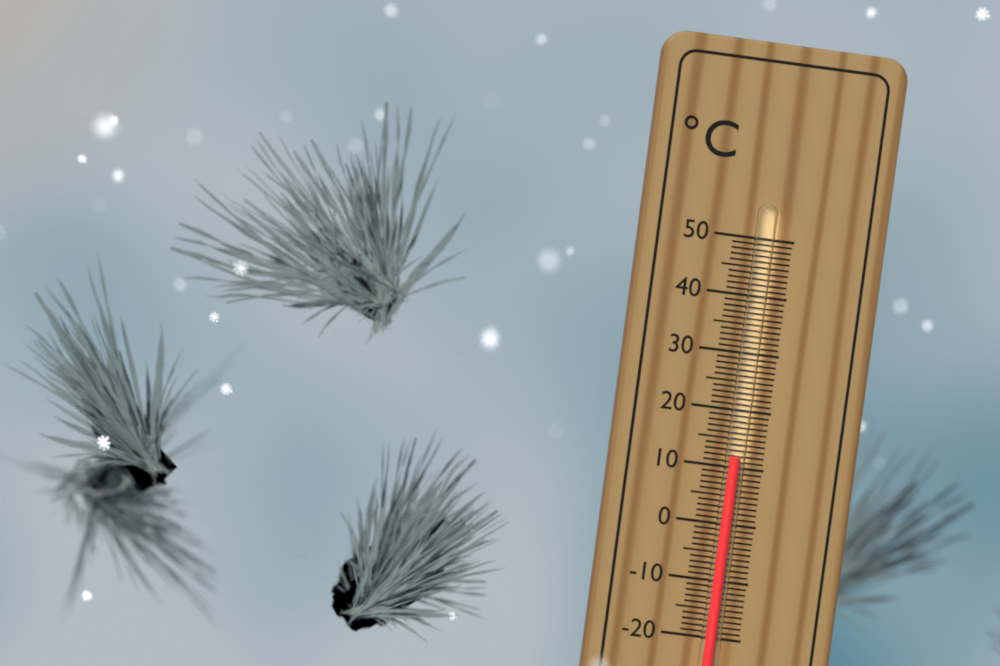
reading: 12 °C
